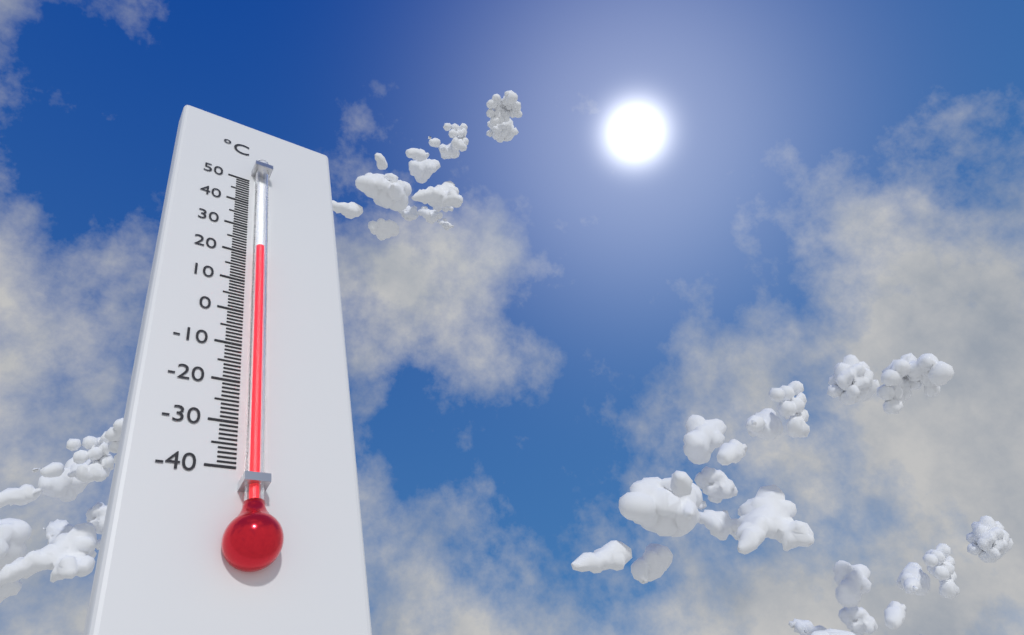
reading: 21 °C
